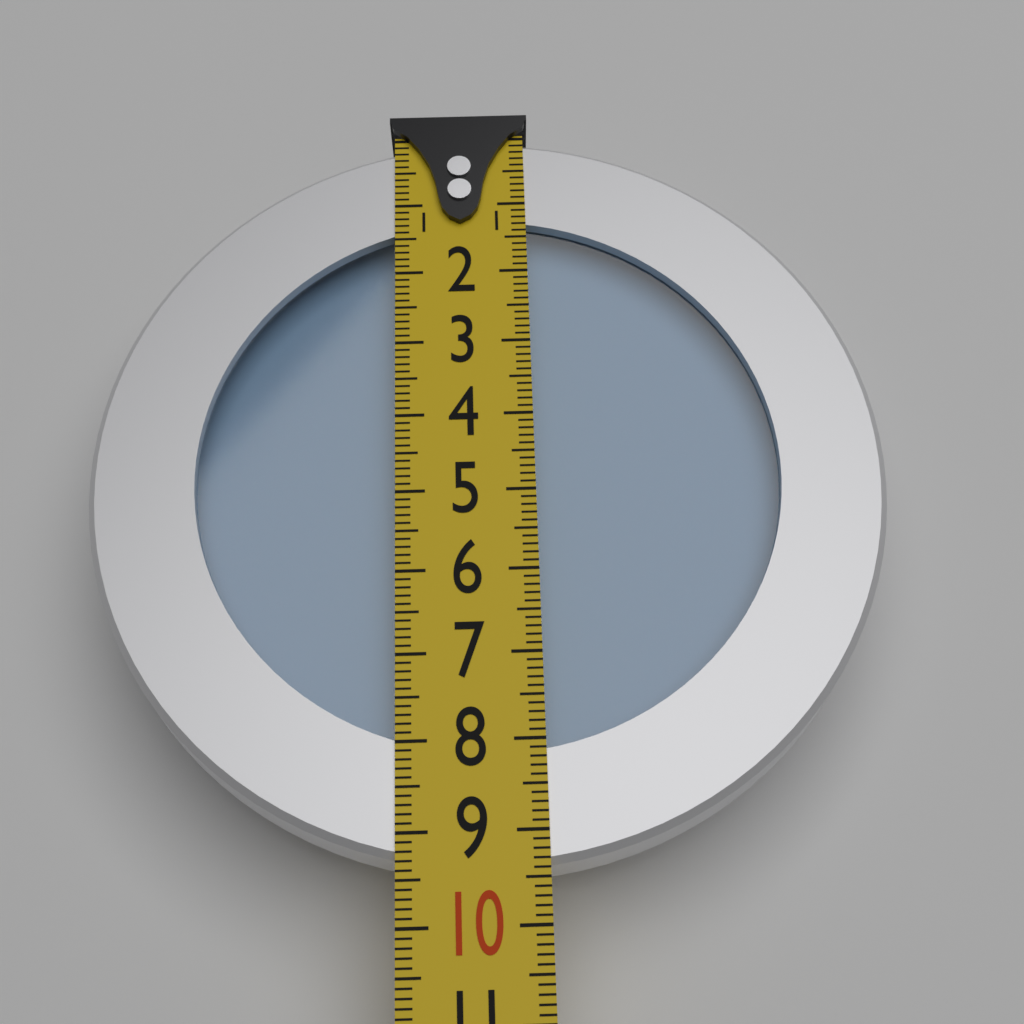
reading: 9.4 (no unit)
